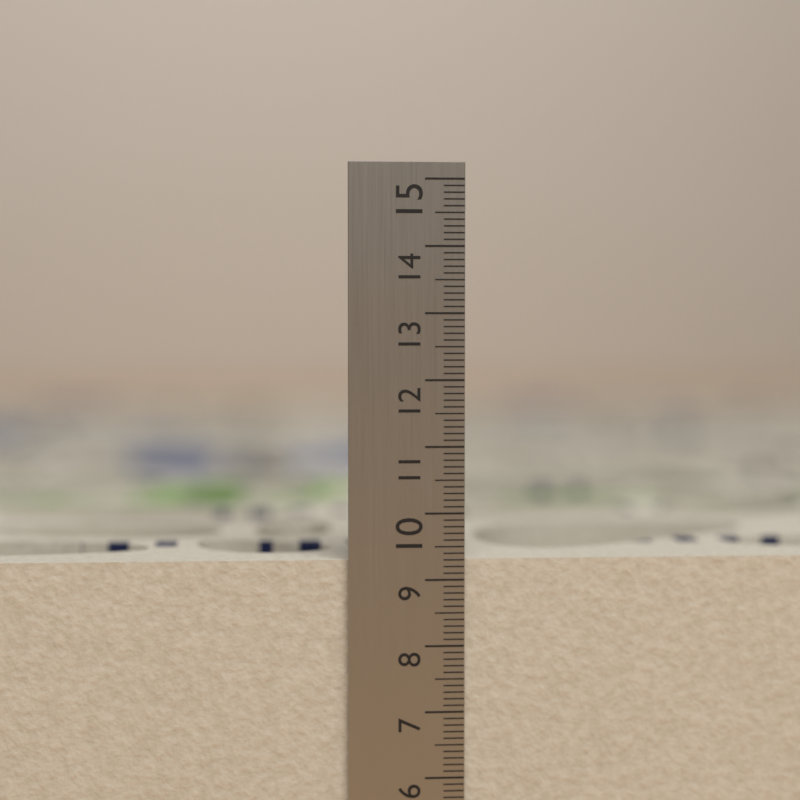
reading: 9.3 cm
